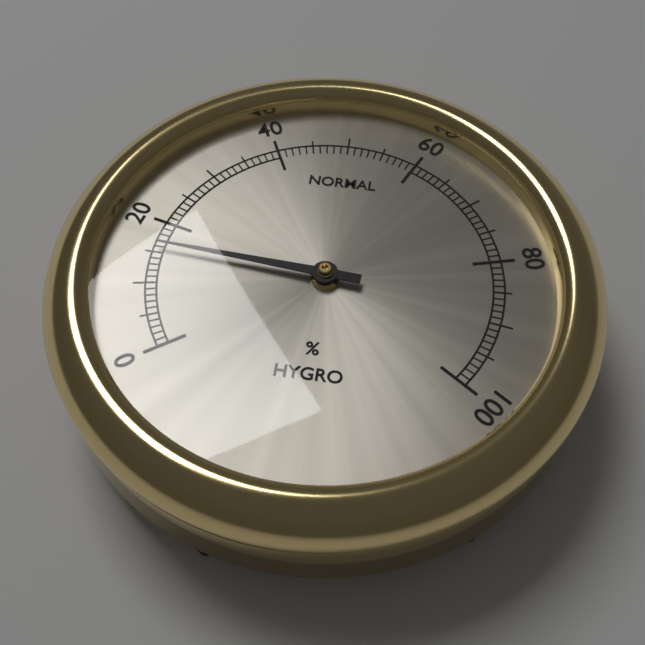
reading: 16 %
